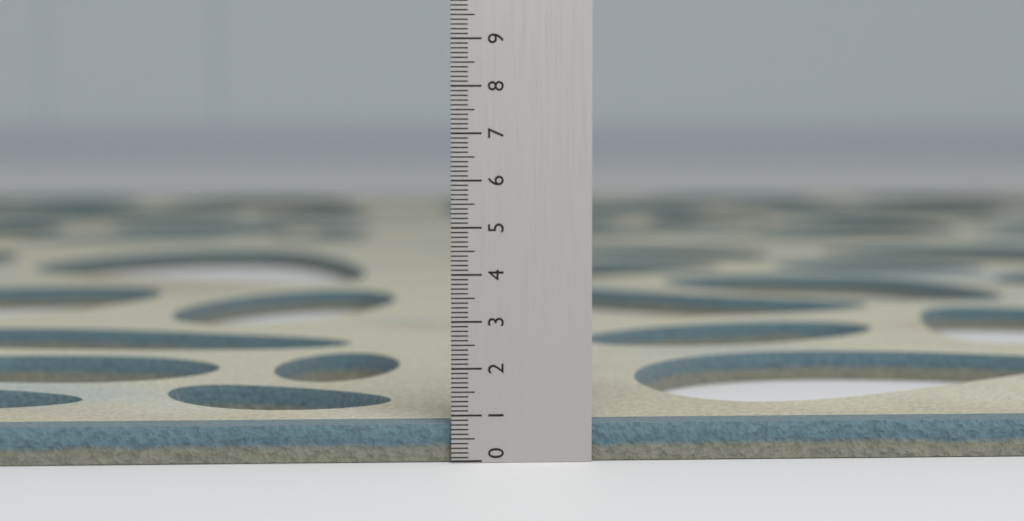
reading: 0.8 (no unit)
